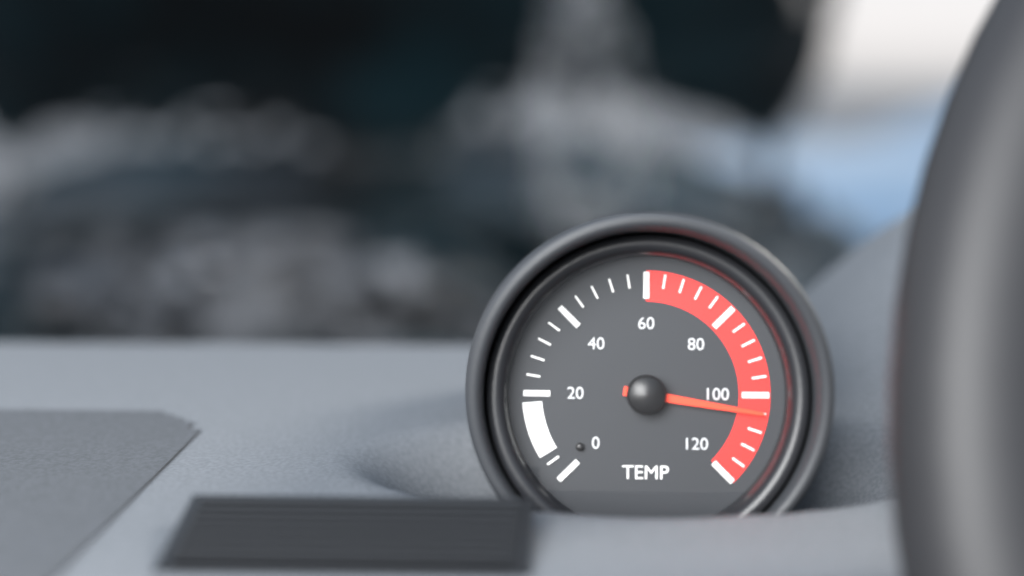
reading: 104 (no unit)
